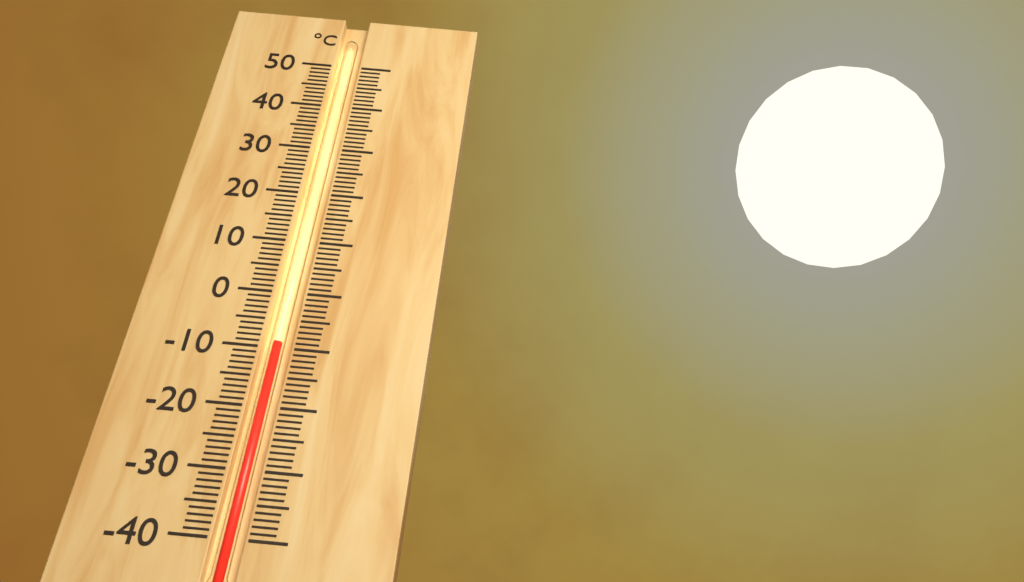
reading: -9 °C
